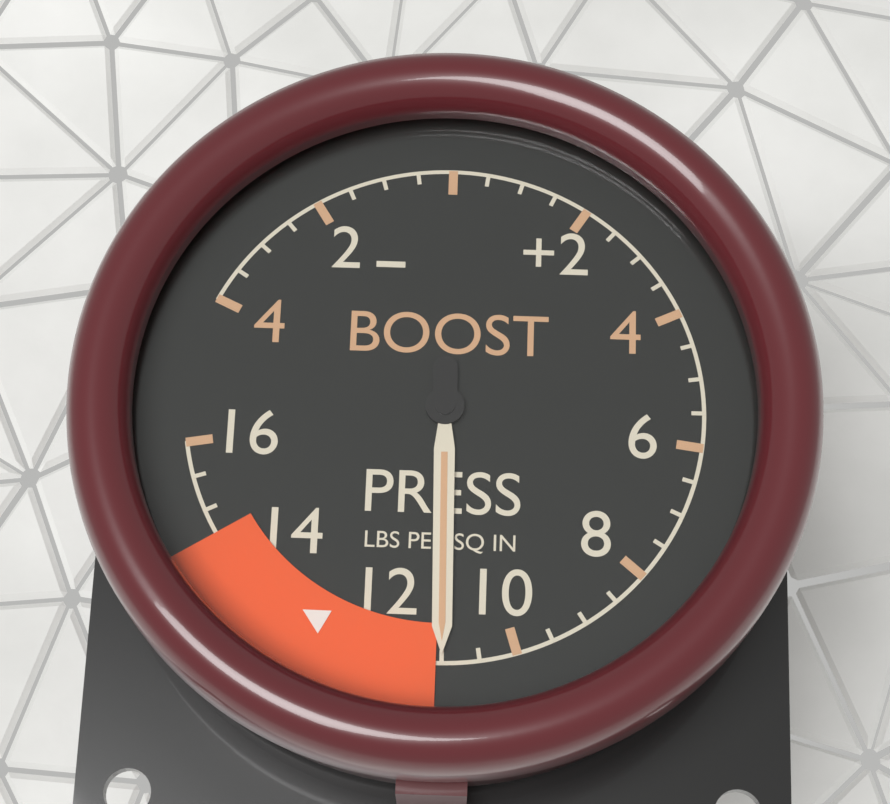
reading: 11.0 psi
